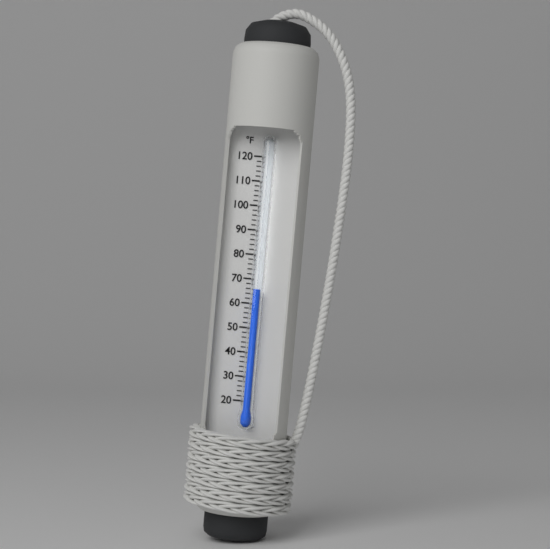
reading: 66 °F
